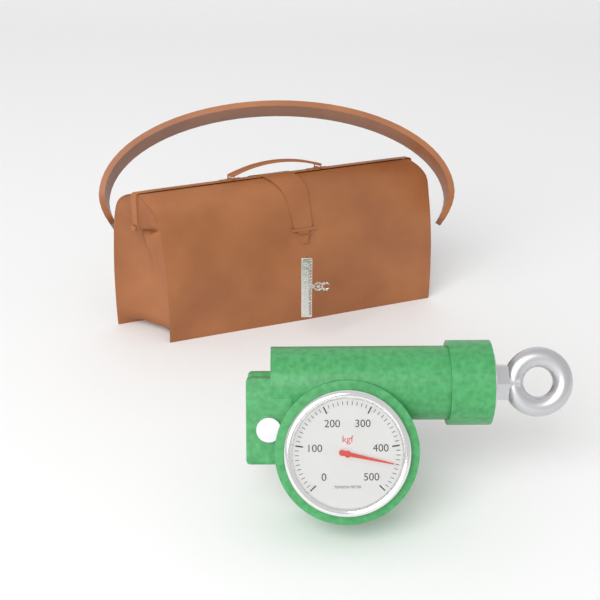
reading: 440 kgf
